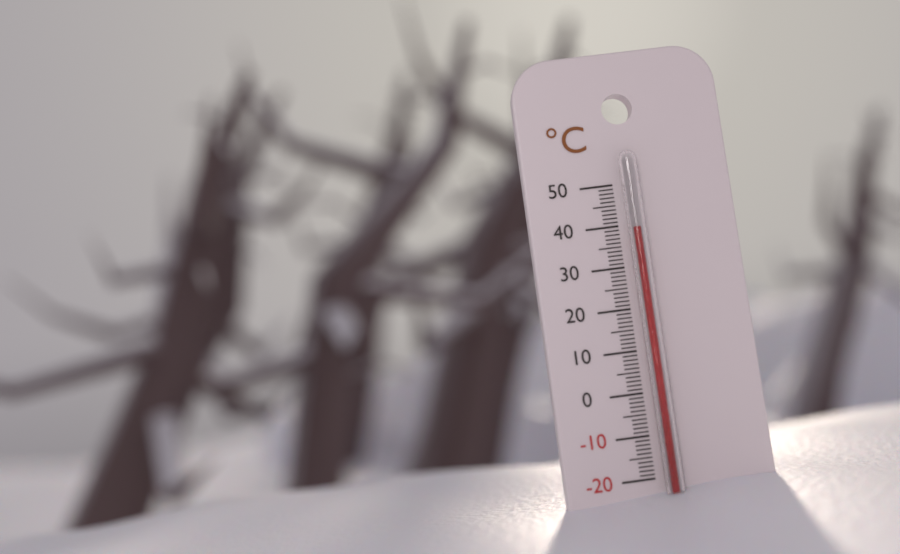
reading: 39 °C
